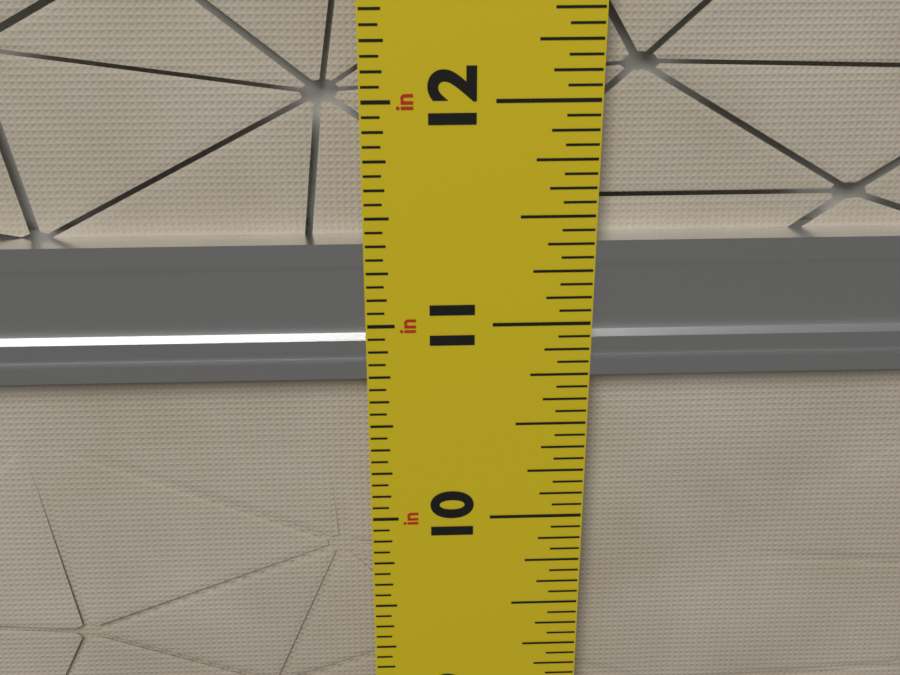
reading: 11.3750 in
